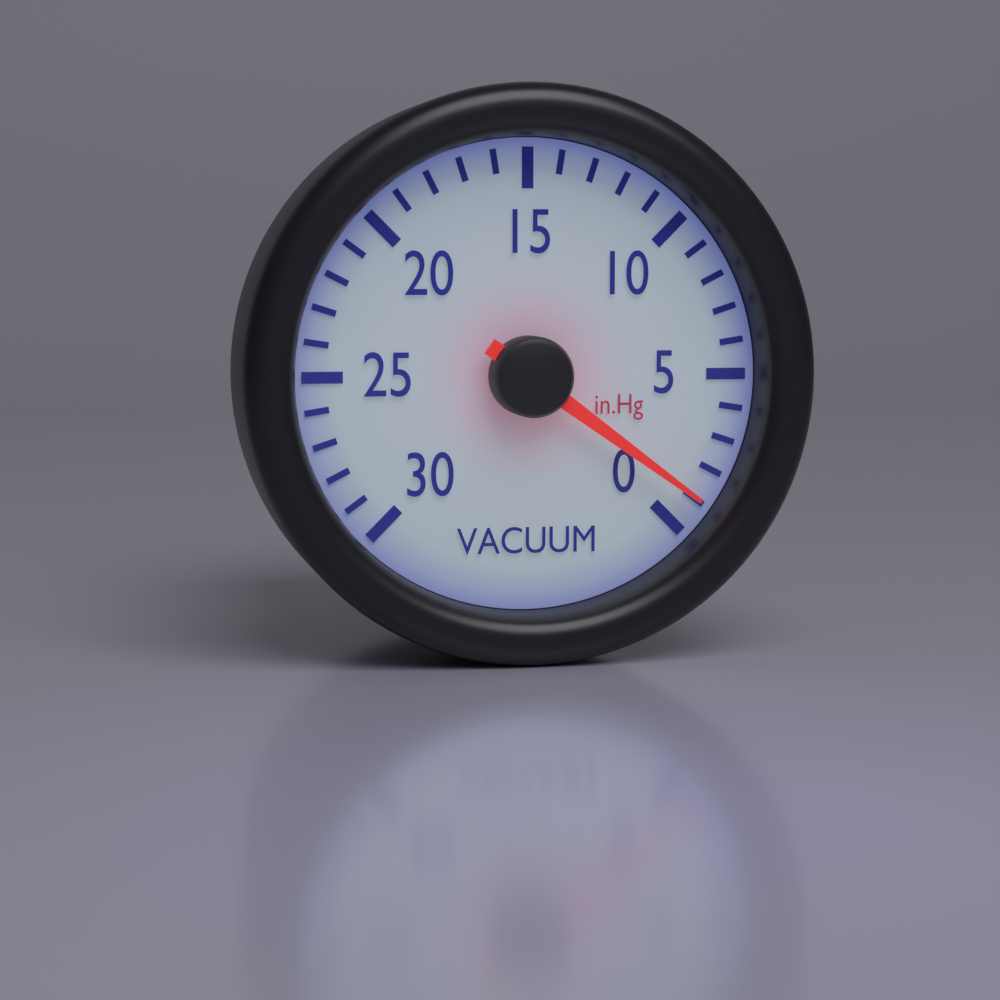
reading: 1 inHg
